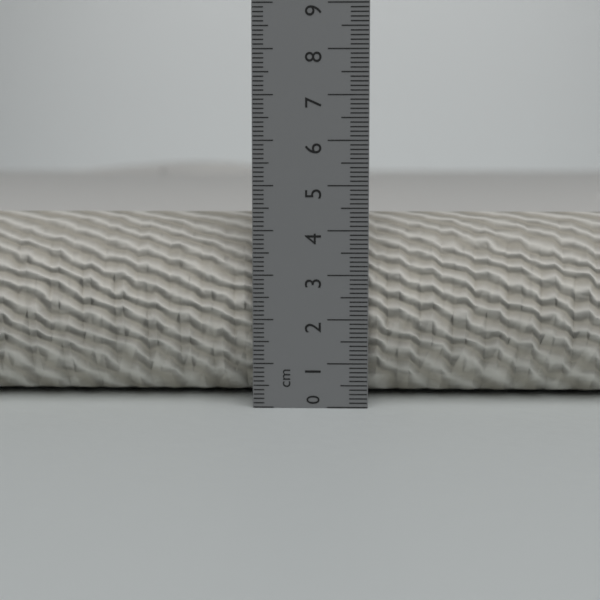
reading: 4.3 cm
